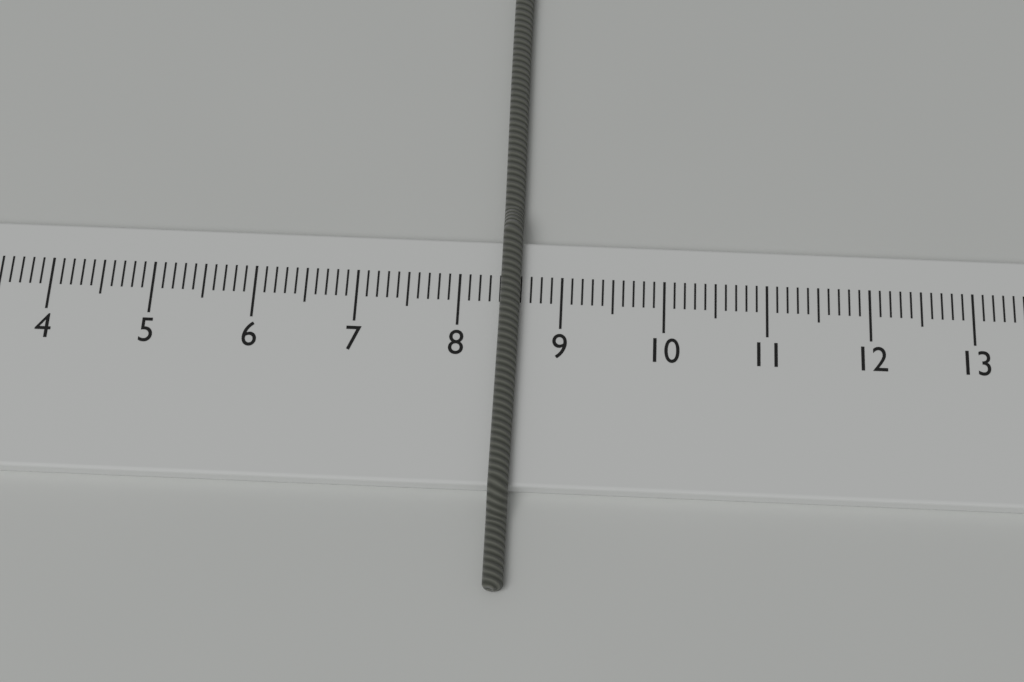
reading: 8.6 cm
